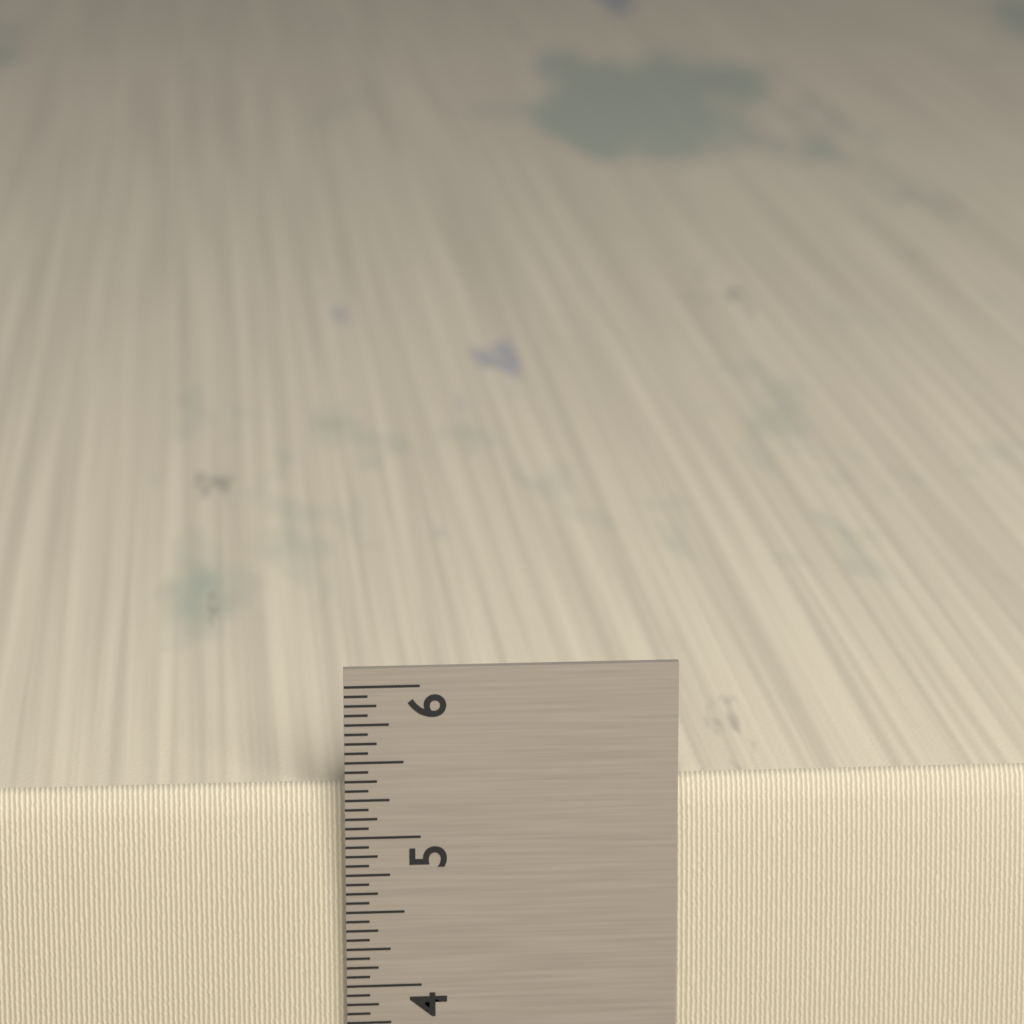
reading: 5.3125 in
